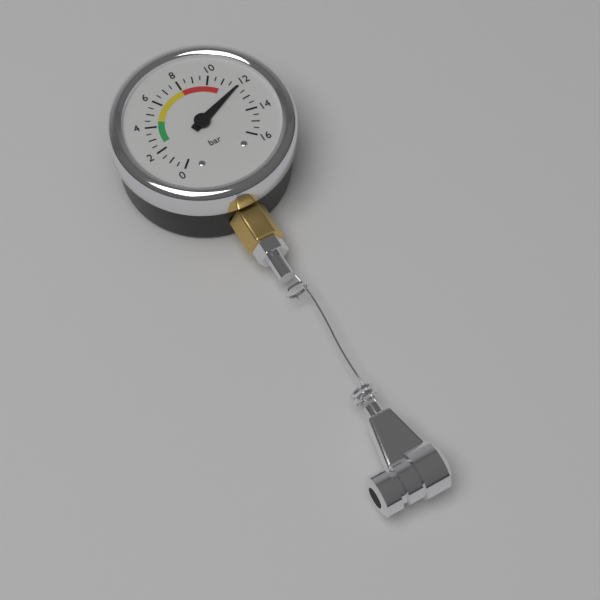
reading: 12.0 bar
